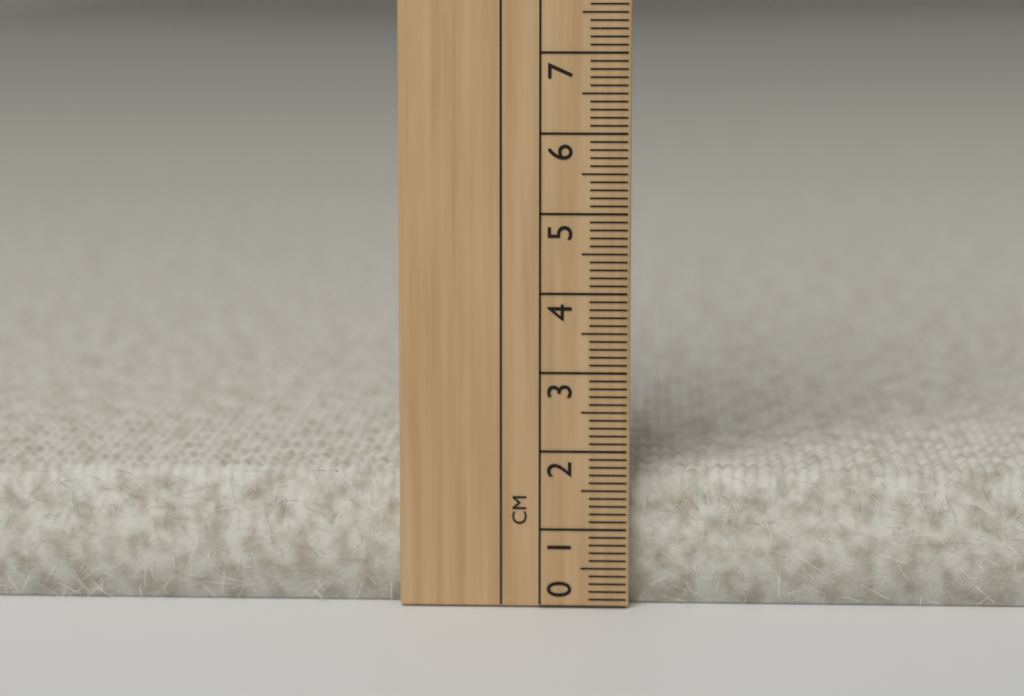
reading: 1.7 cm
